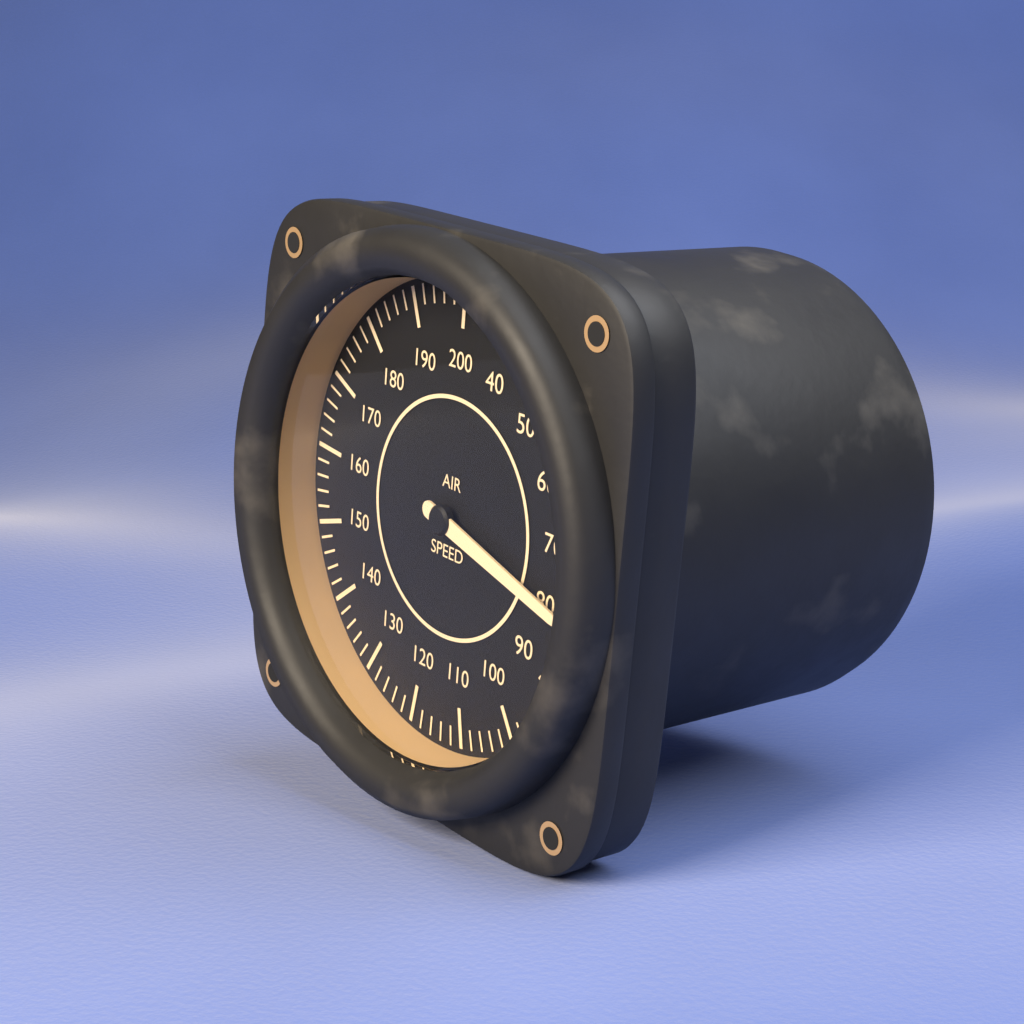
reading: 80 (no unit)
